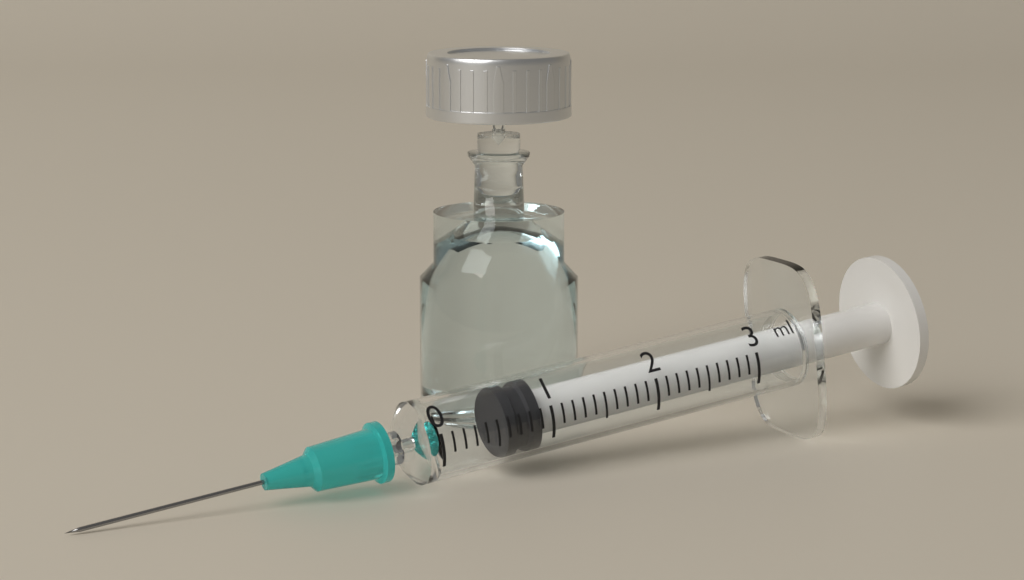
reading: 0.6 ml
